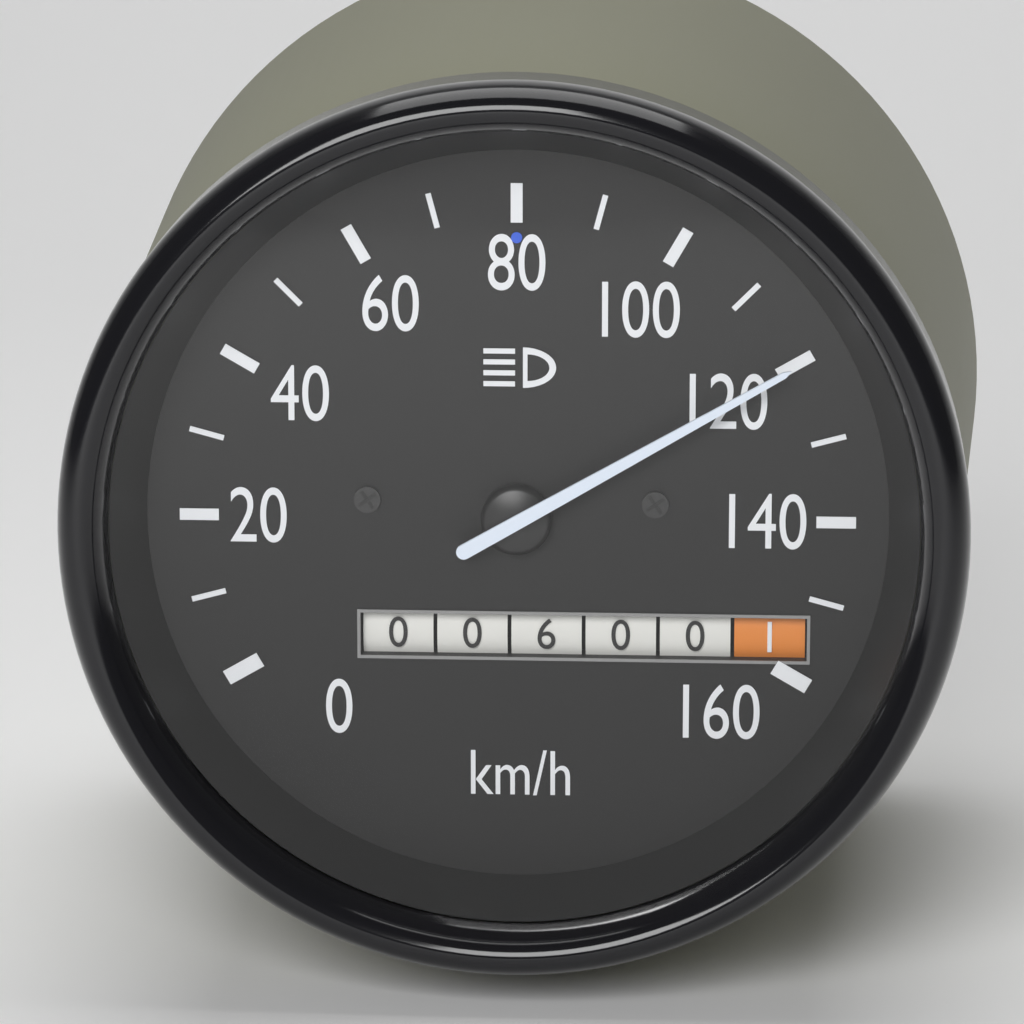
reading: 120 km/h
